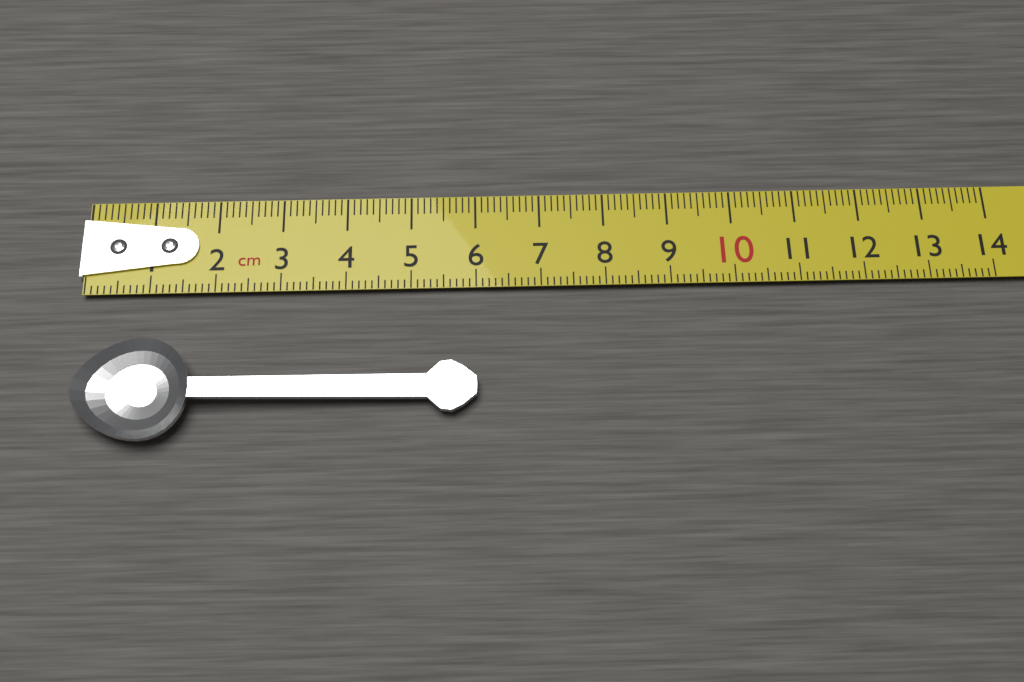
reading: 6.0 cm
